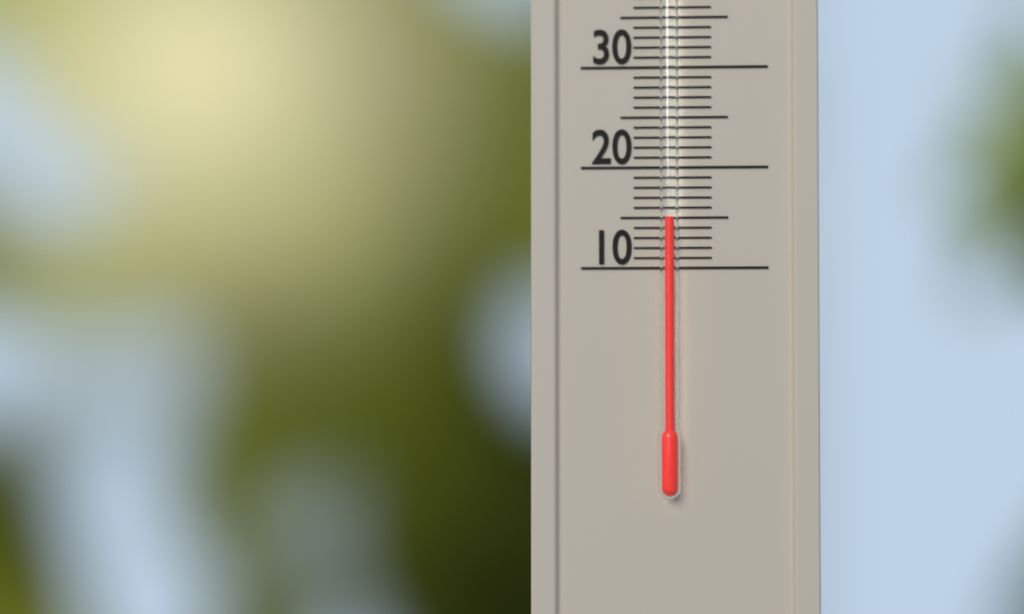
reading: 15 °C
